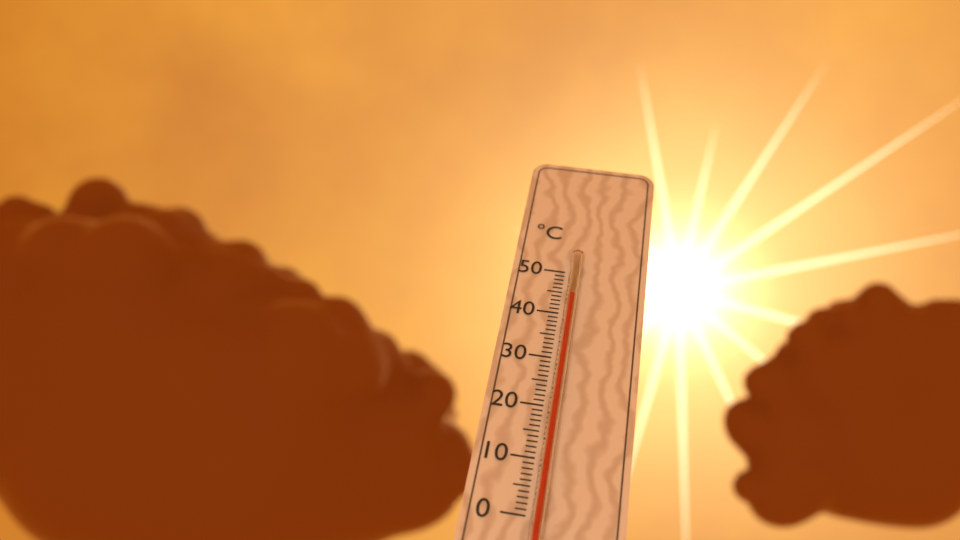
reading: 44 °C
